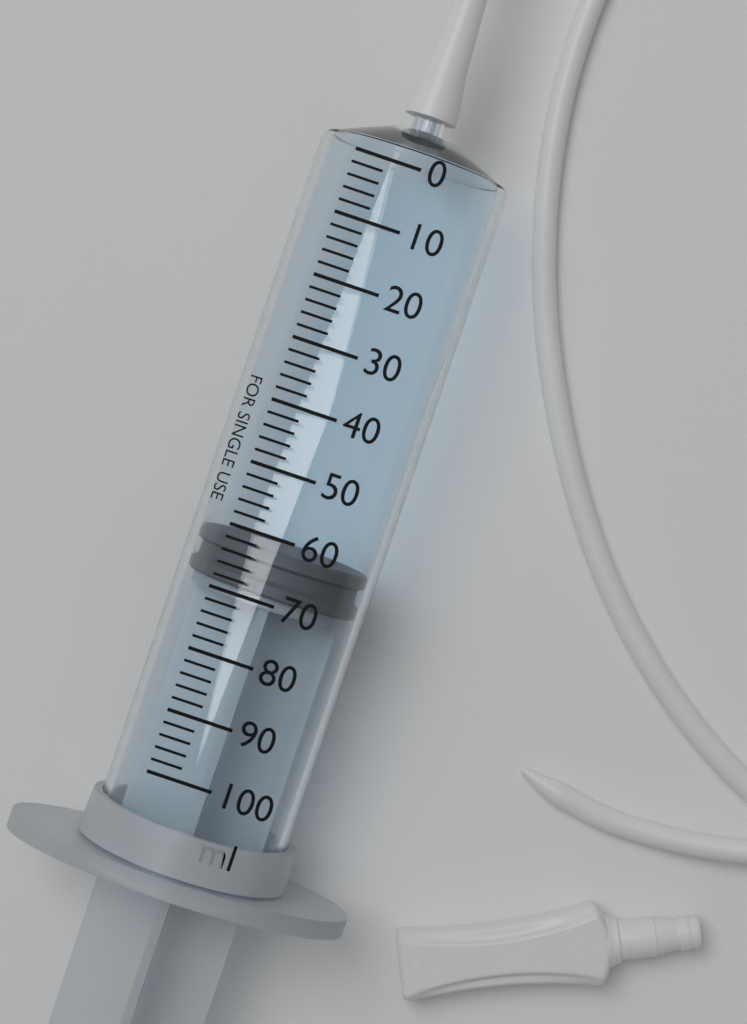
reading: 62 ml
